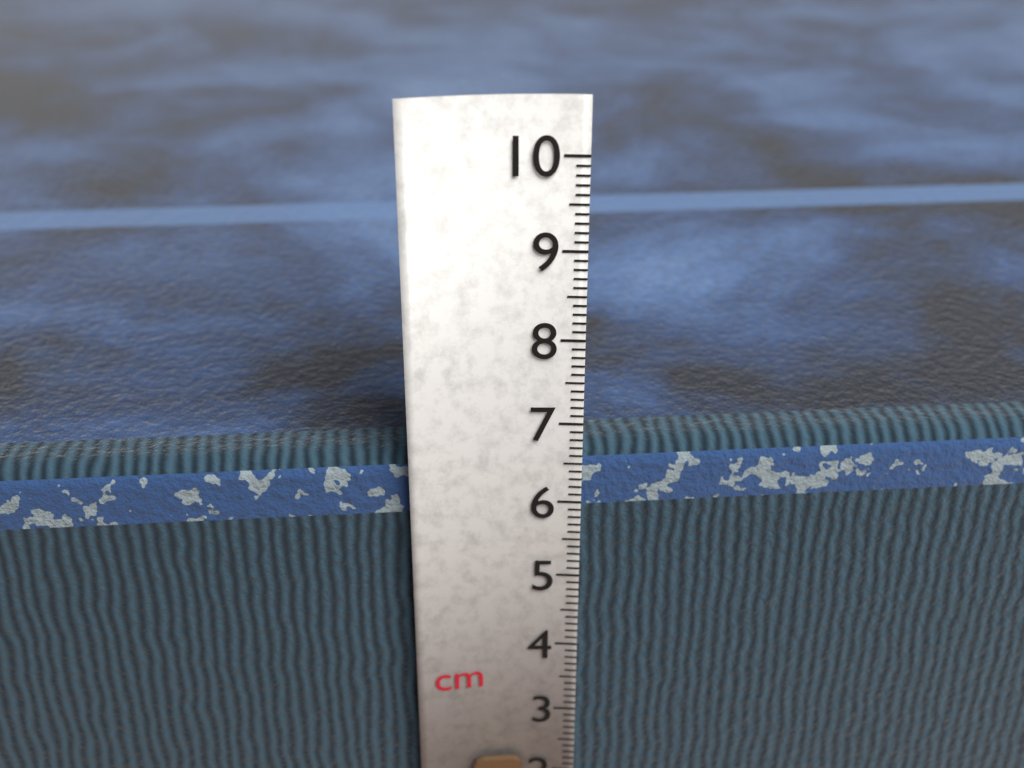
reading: 6.6 cm
